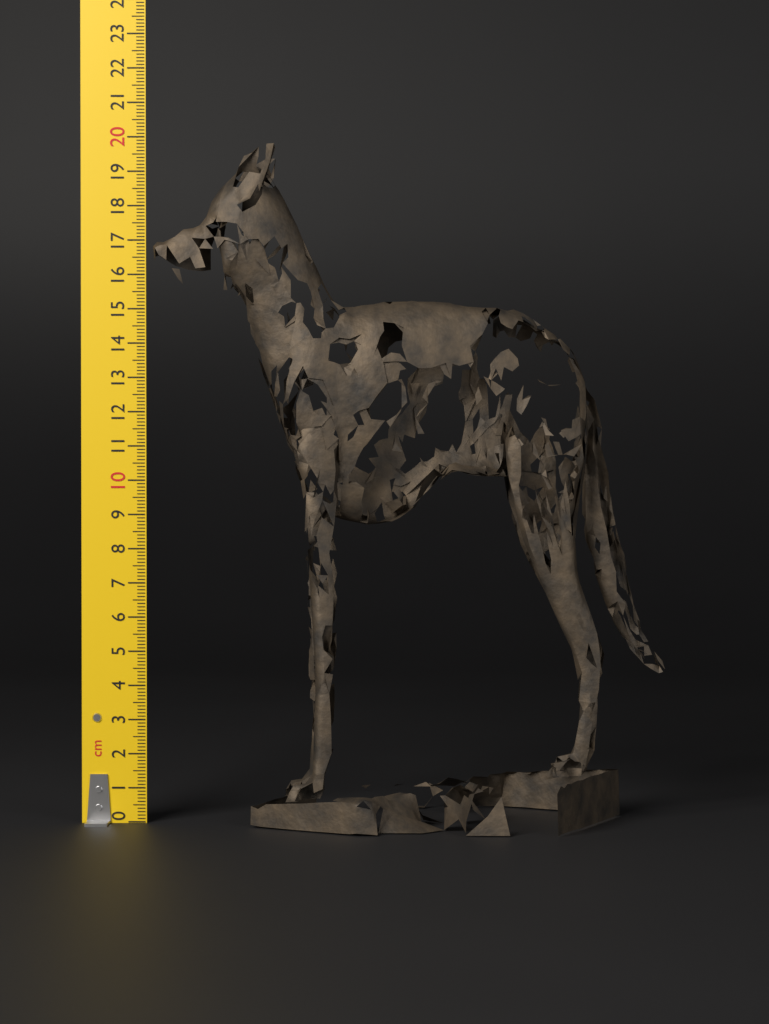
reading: 19.7 cm
